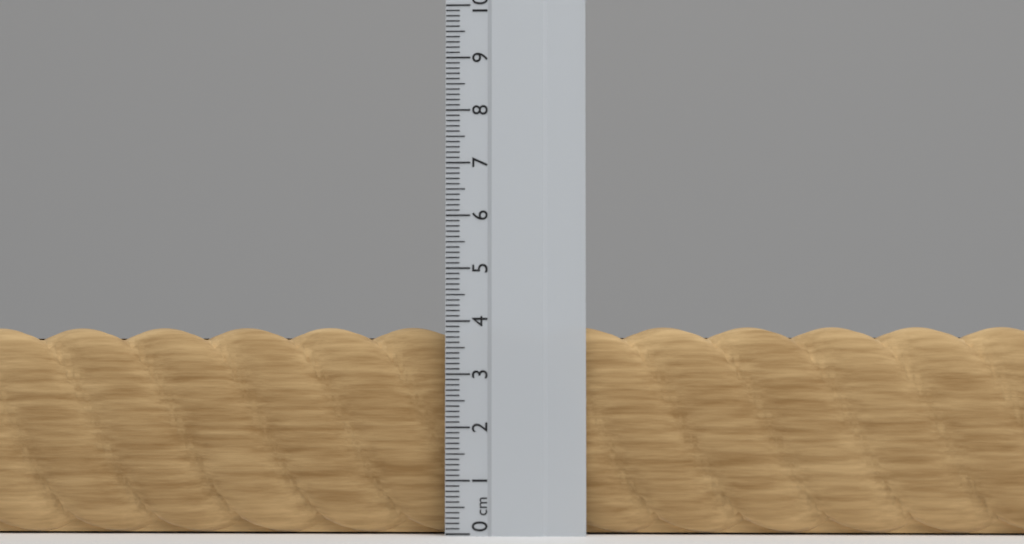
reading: 3.9 cm
